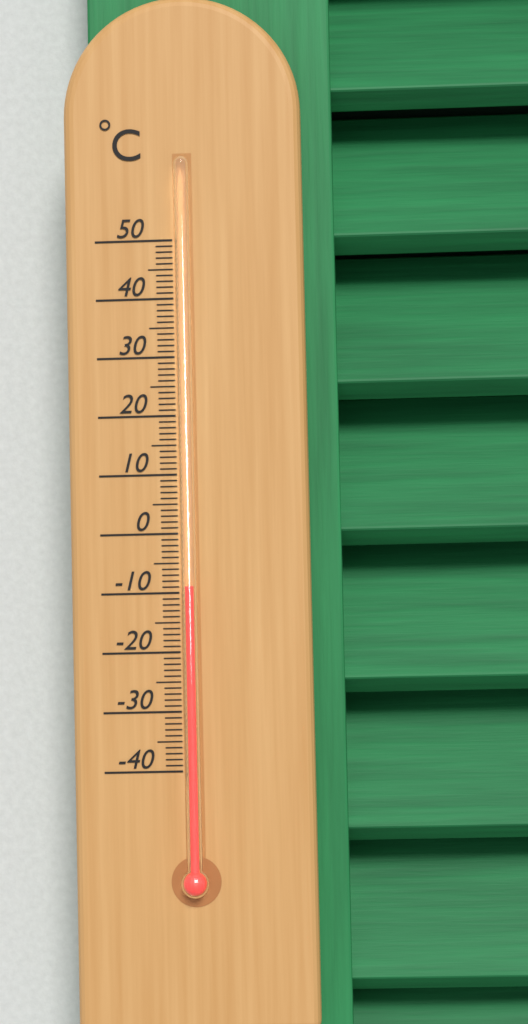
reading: -9 °C
